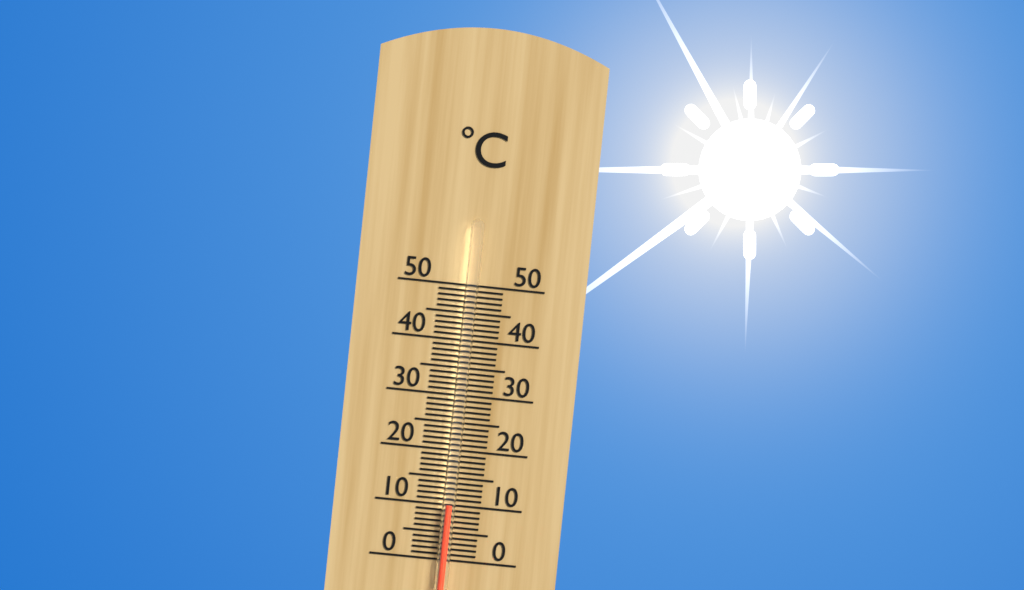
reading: 10 °C
